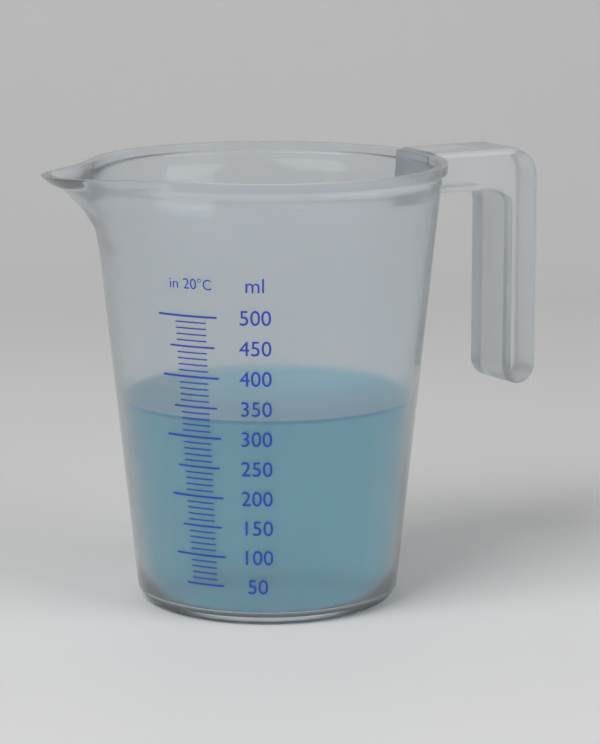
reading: 330 ml
